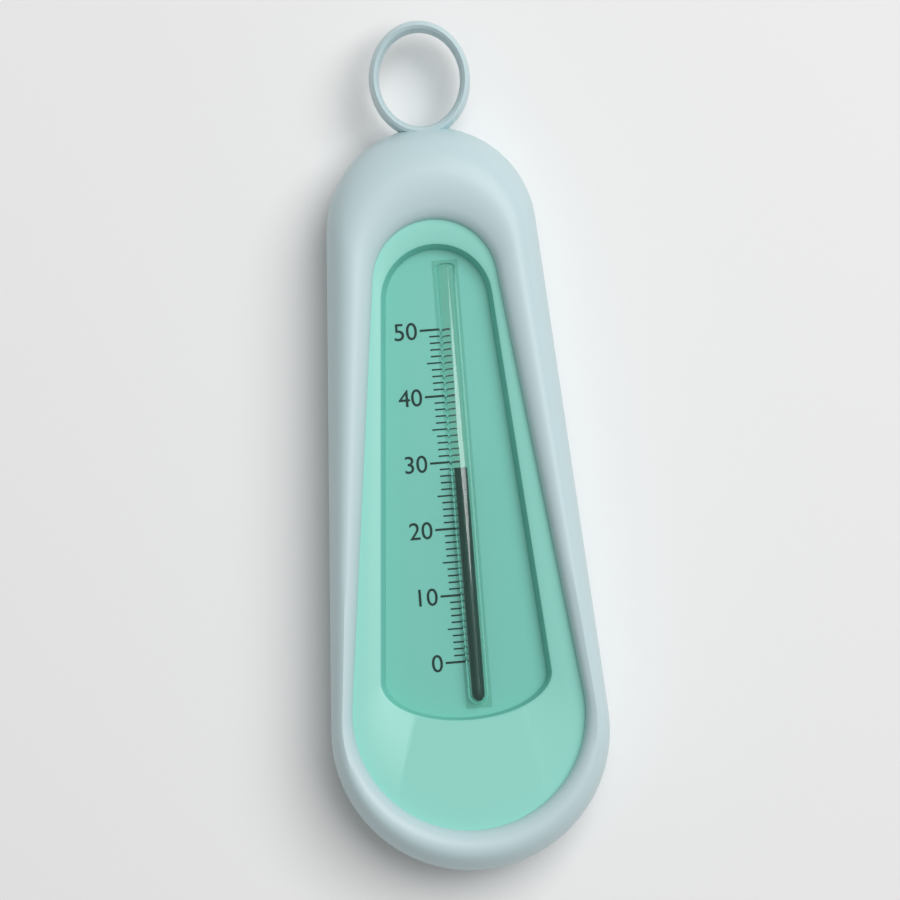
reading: 29 (no unit)
